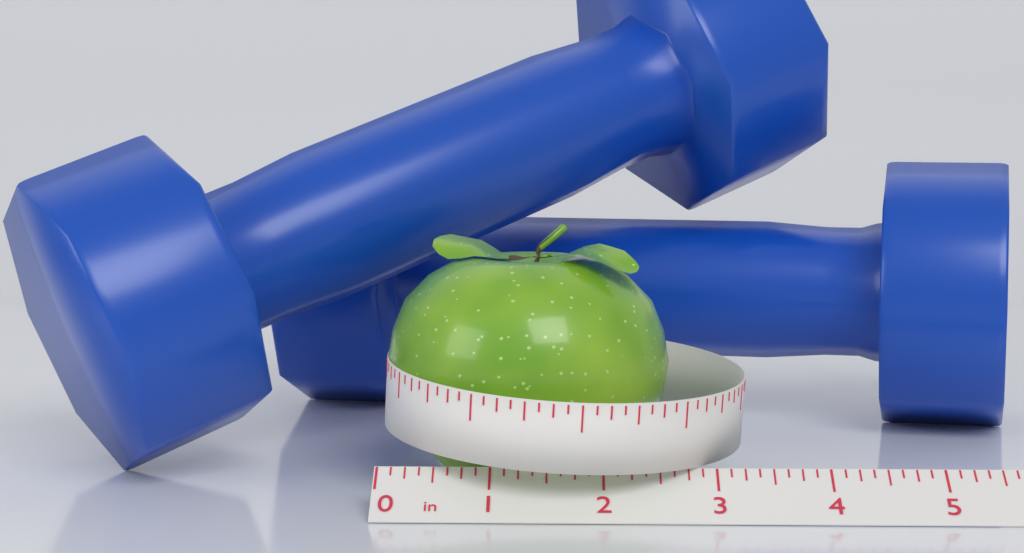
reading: 2.625 in
